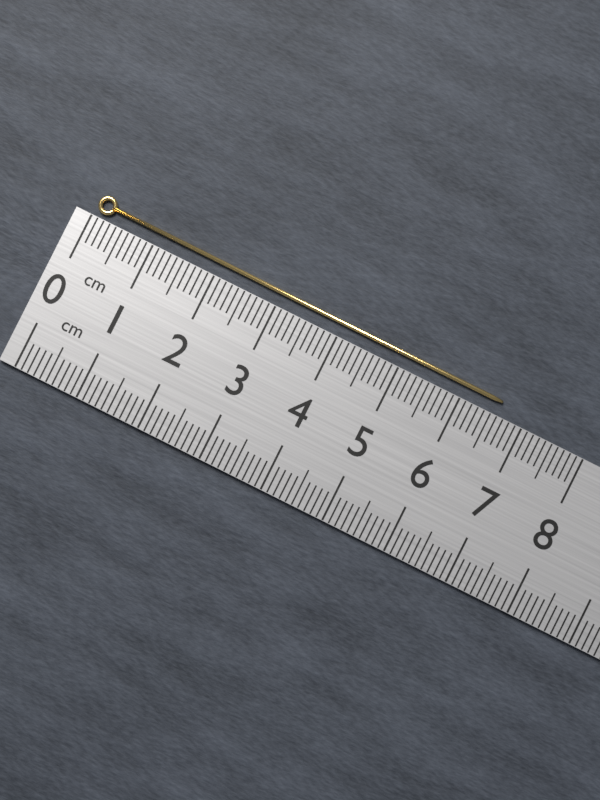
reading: 6.6 cm
